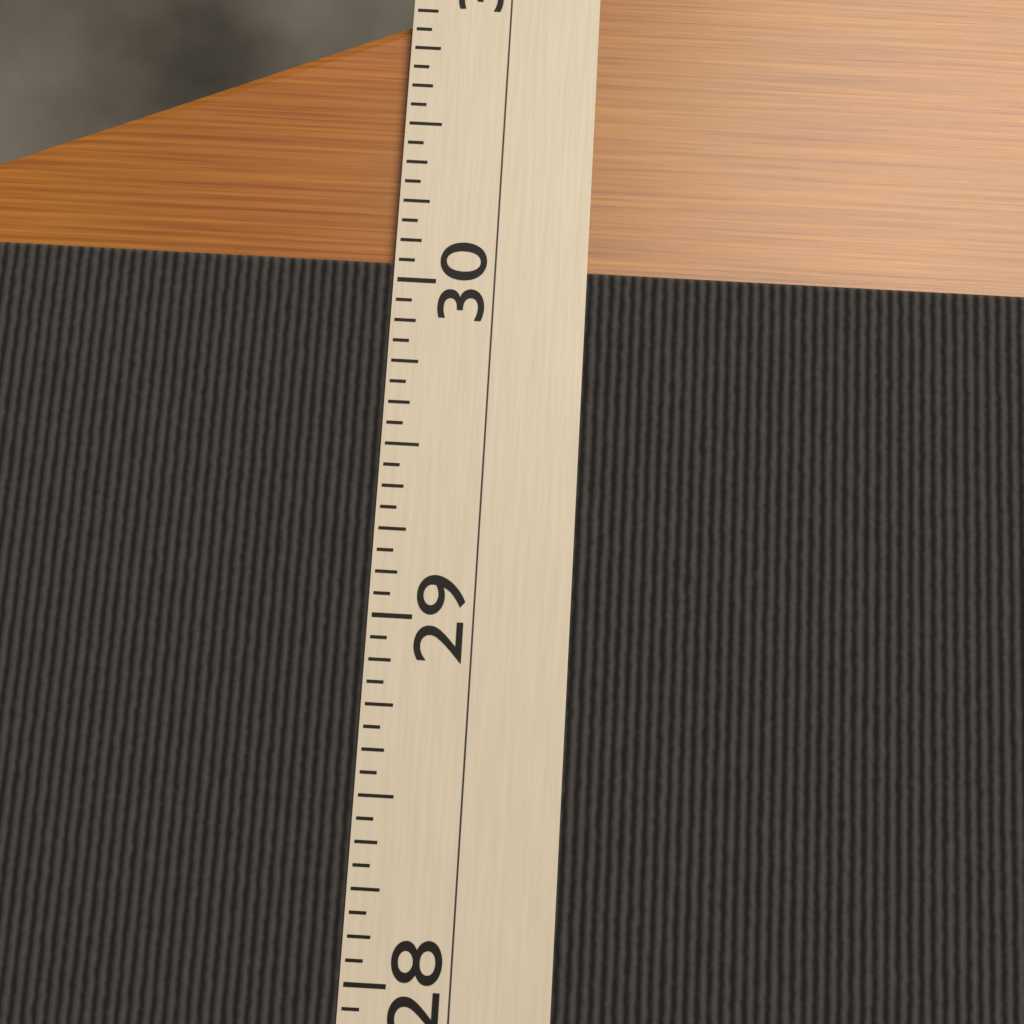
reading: 30.0625 (no unit)
